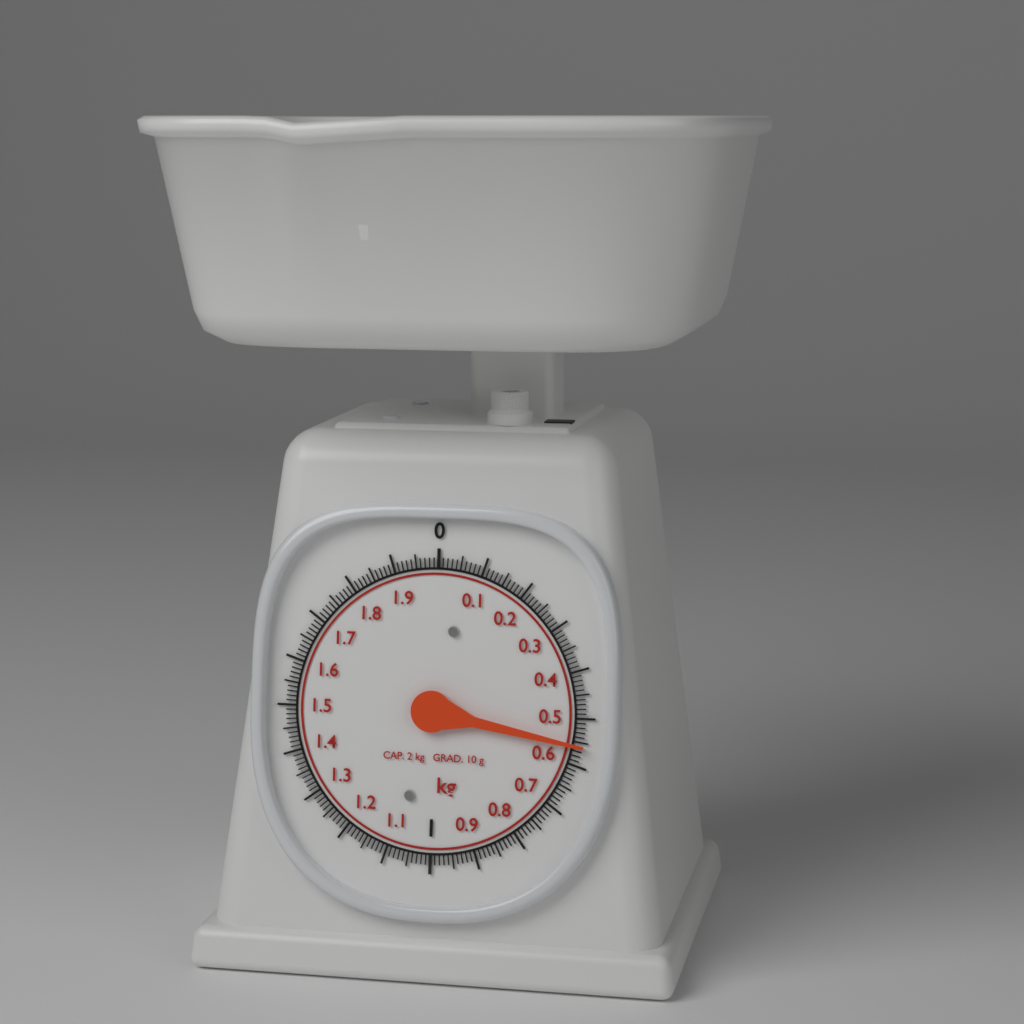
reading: 0.56 kg
